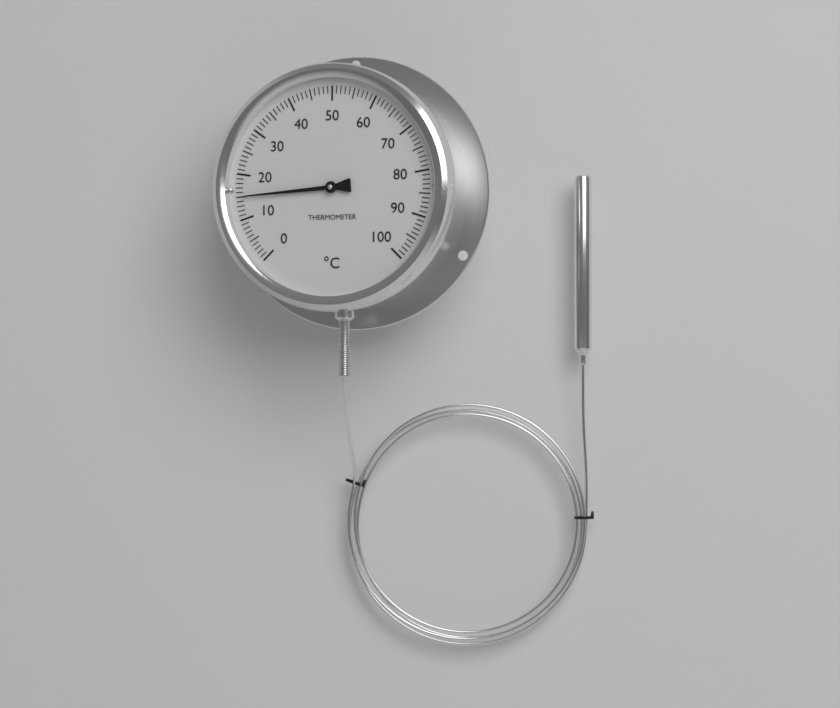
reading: 15 °C
